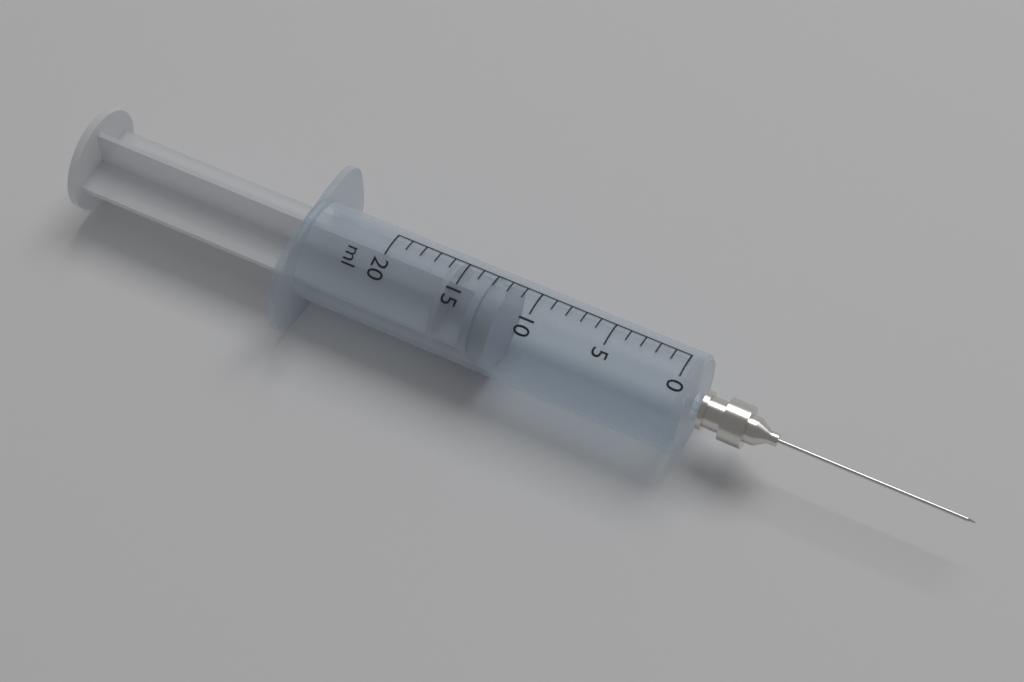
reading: 12 ml
